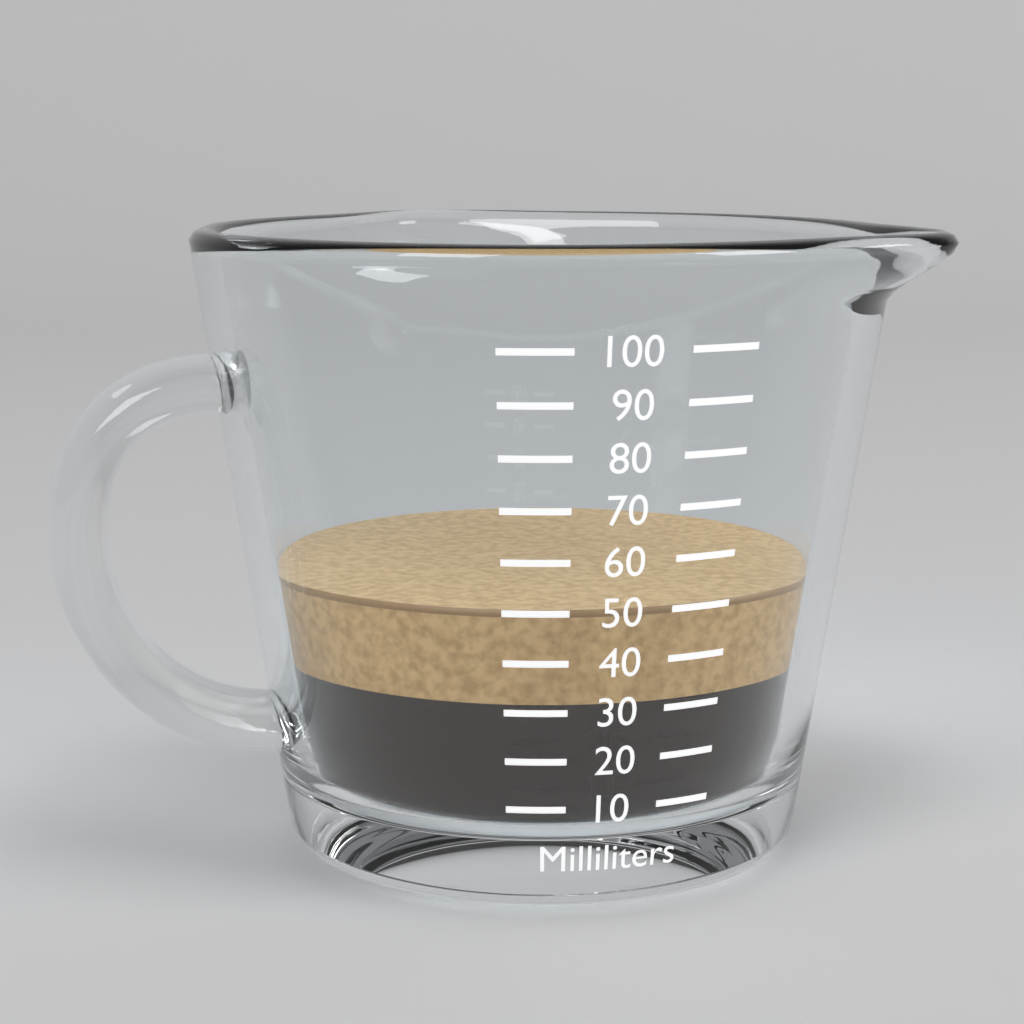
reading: 50 ml
